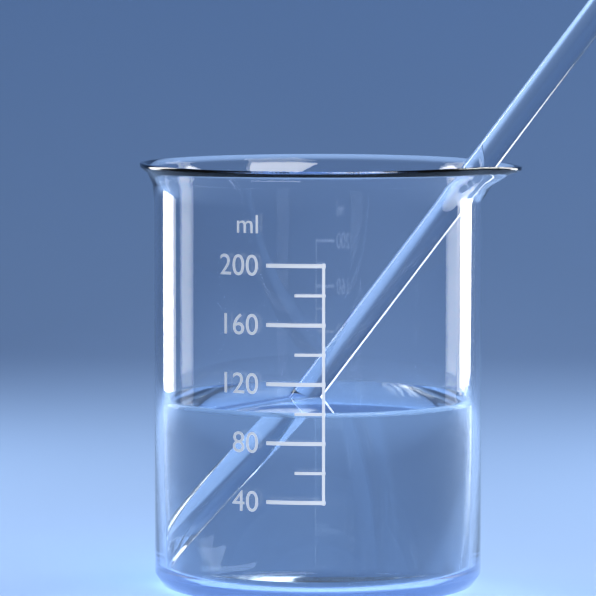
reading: 100 ml
